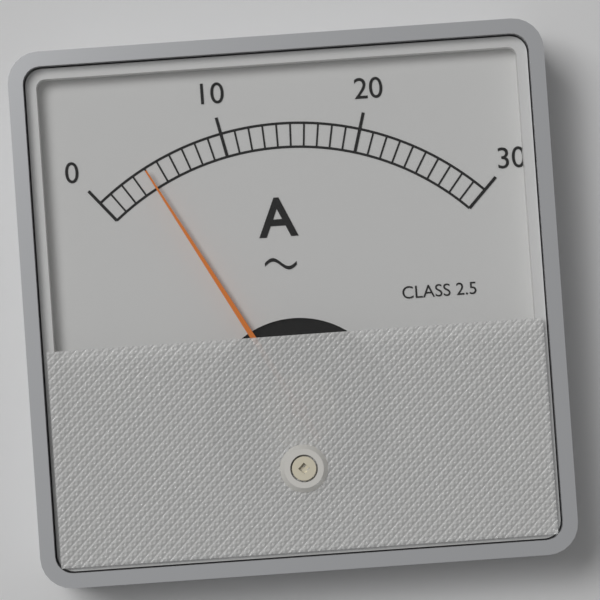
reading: 4 A
